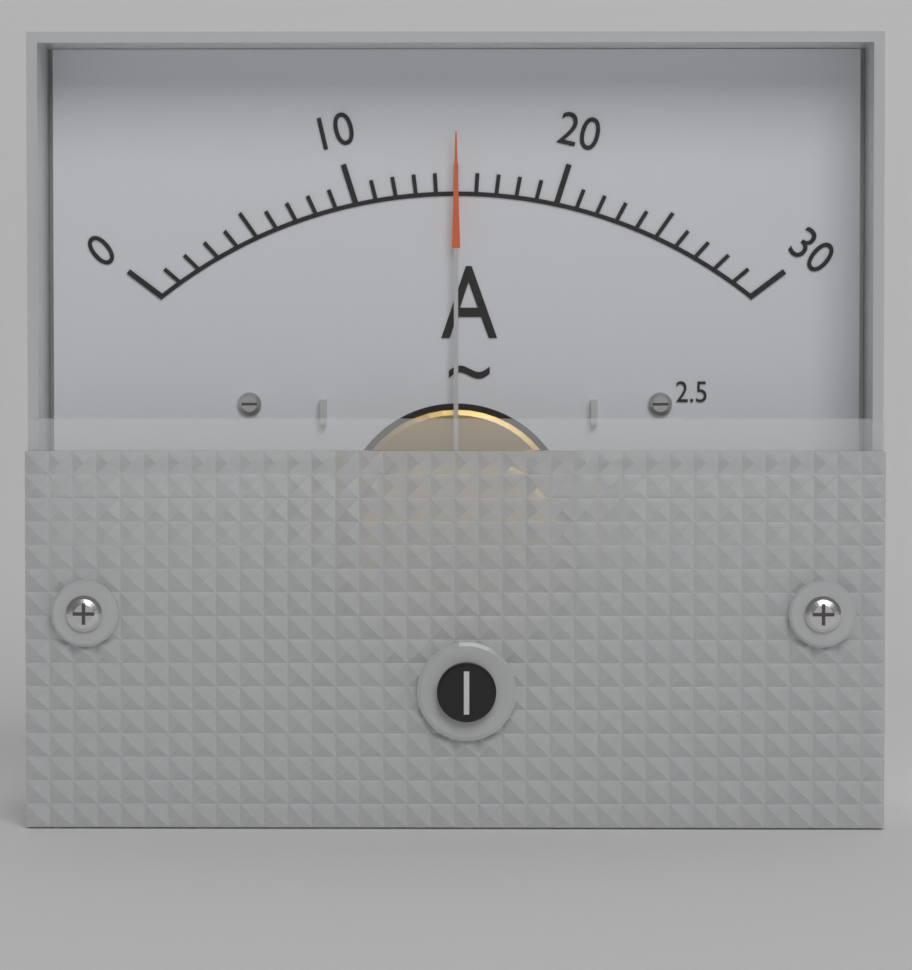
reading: 15 A
